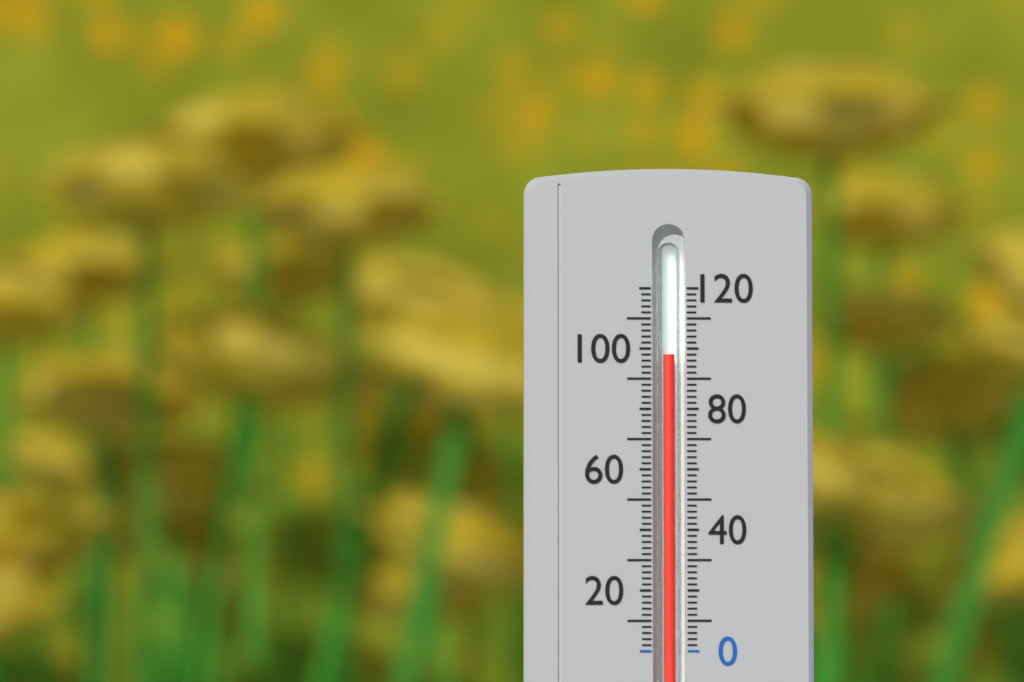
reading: 98 (no unit)
